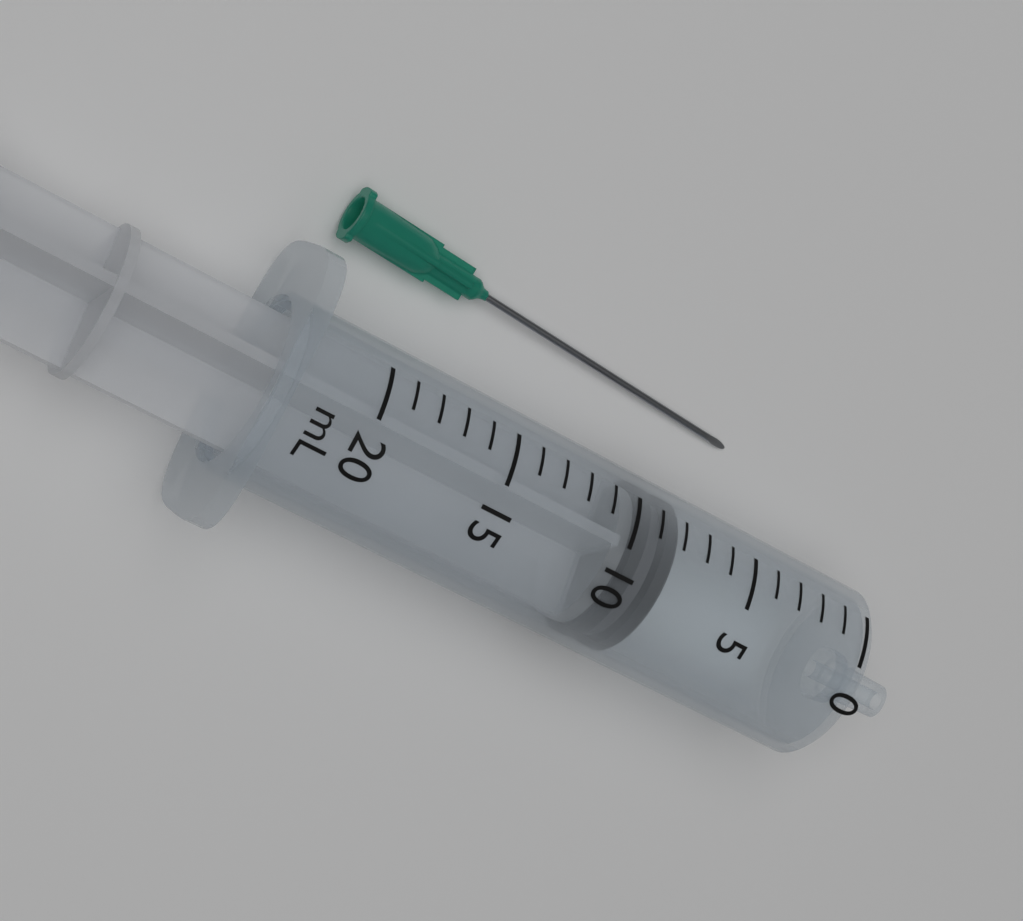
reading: 8 mL
